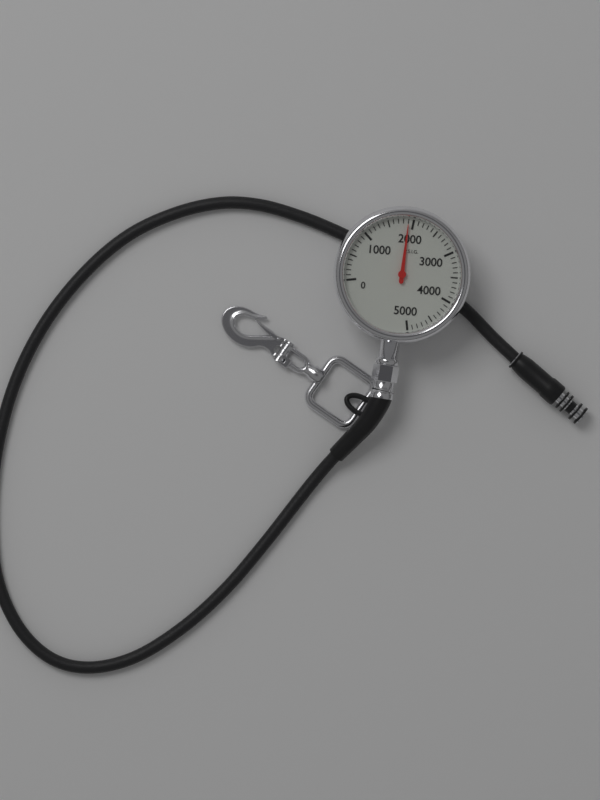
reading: 1900 psi
